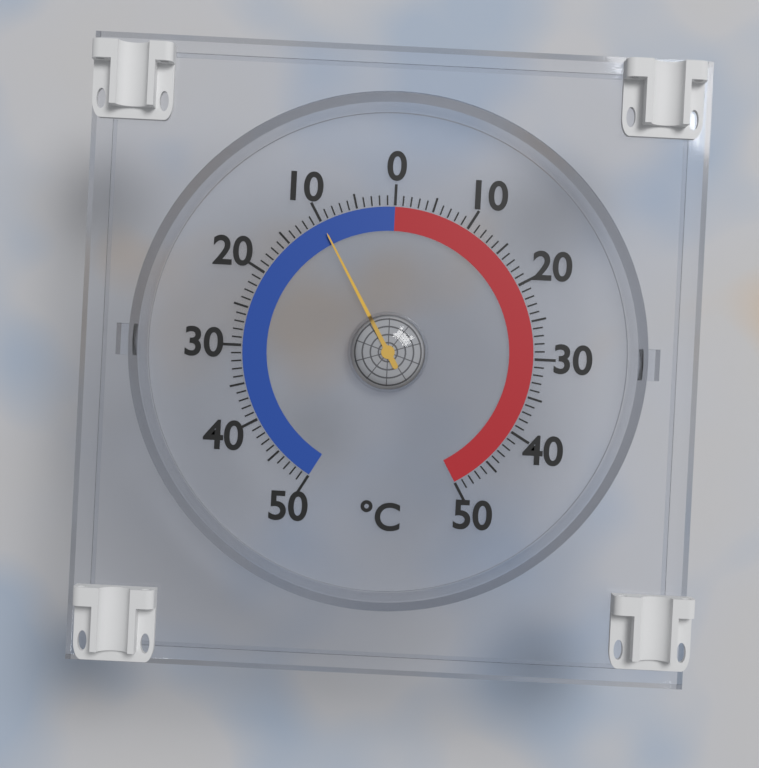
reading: -10 °C
